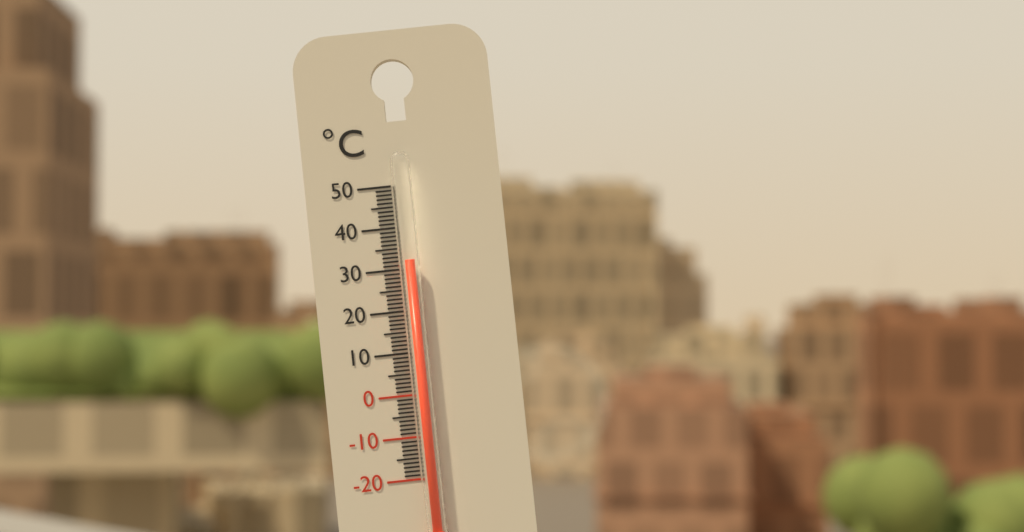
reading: 32 °C
